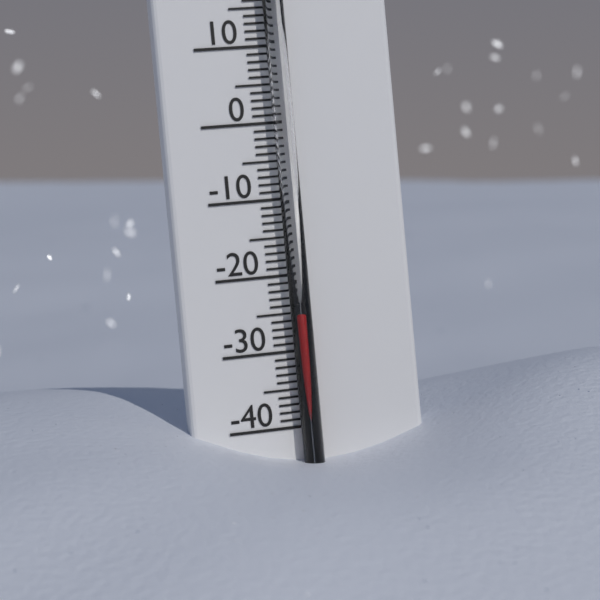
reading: -25 °C
